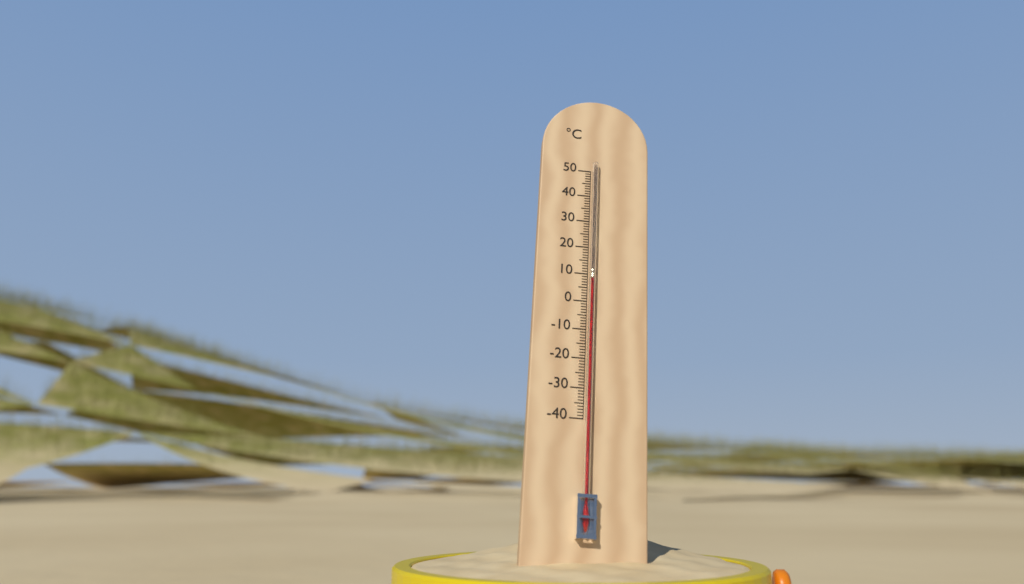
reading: 8 °C
